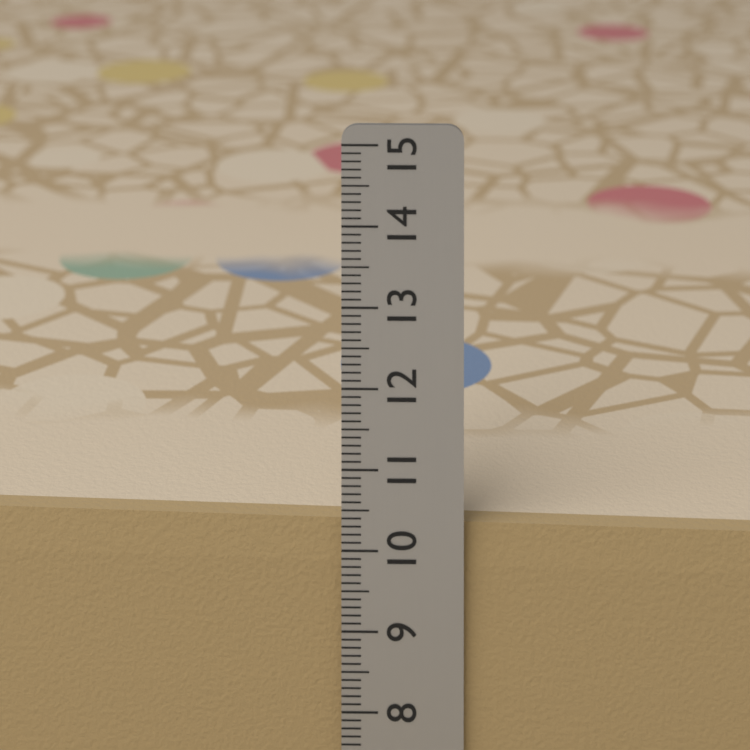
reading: 10.3 cm
